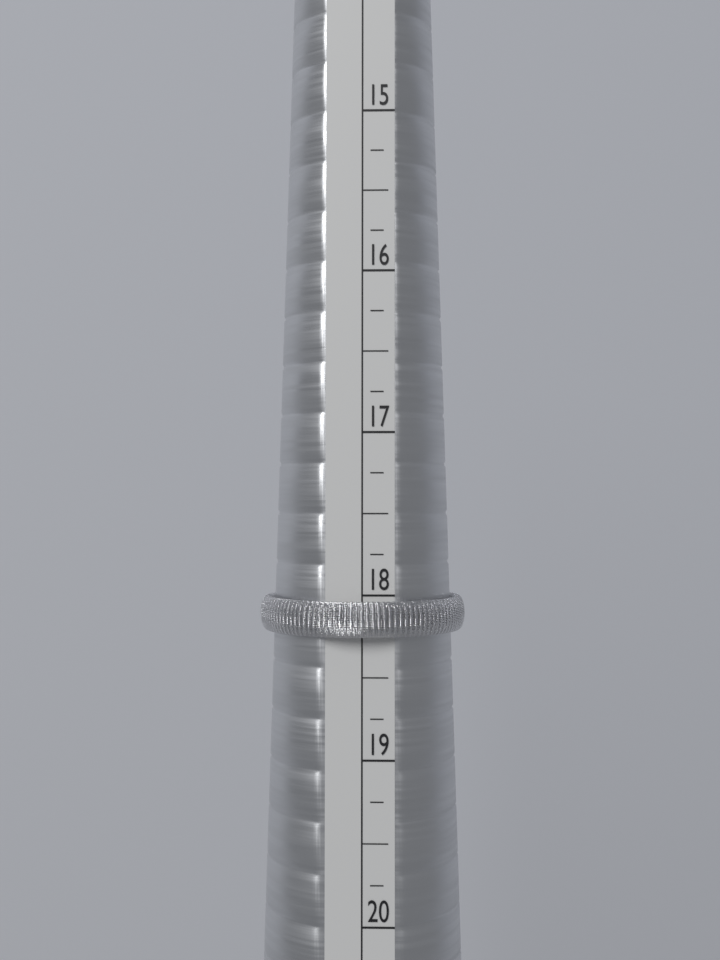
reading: 18.25 (no unit)
